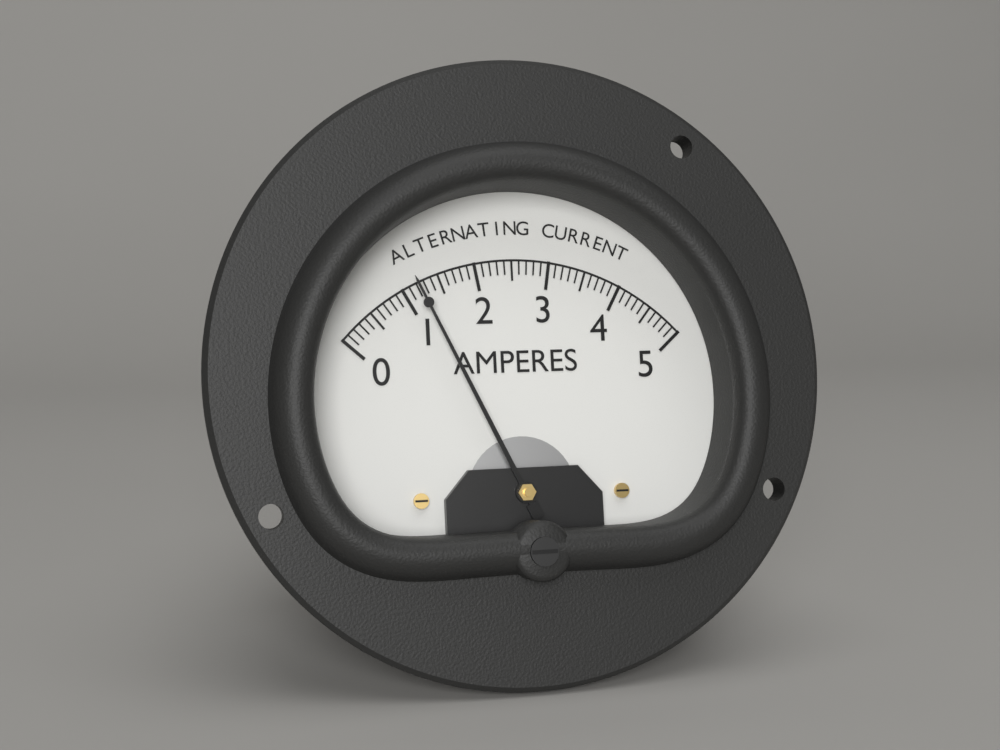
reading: 1.2 A
